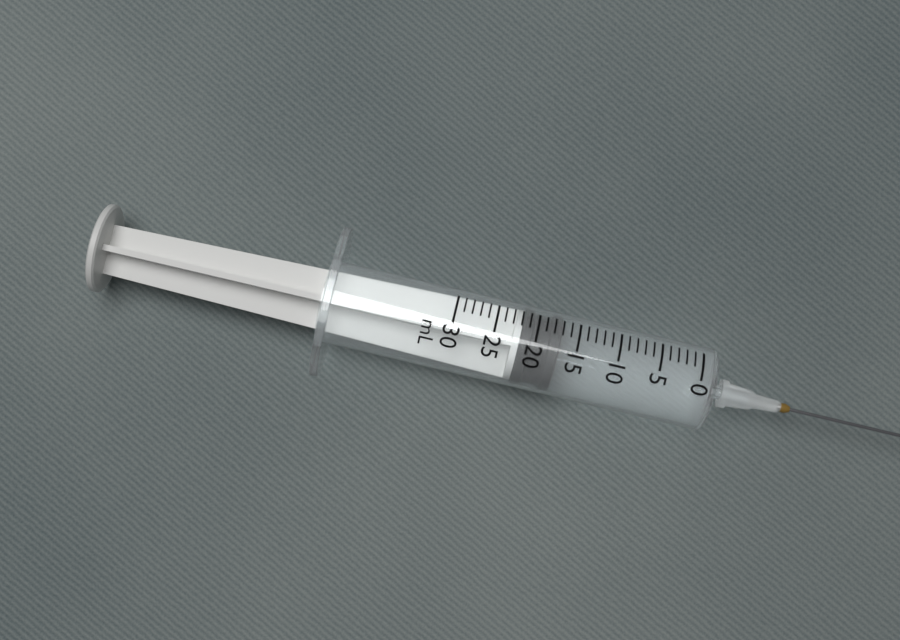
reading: 17 mL
